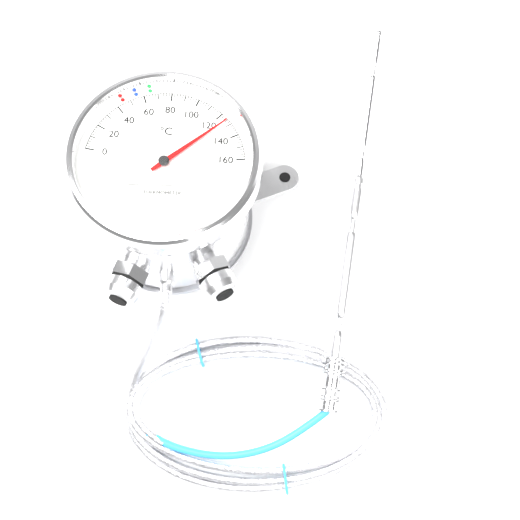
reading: 126 °C
